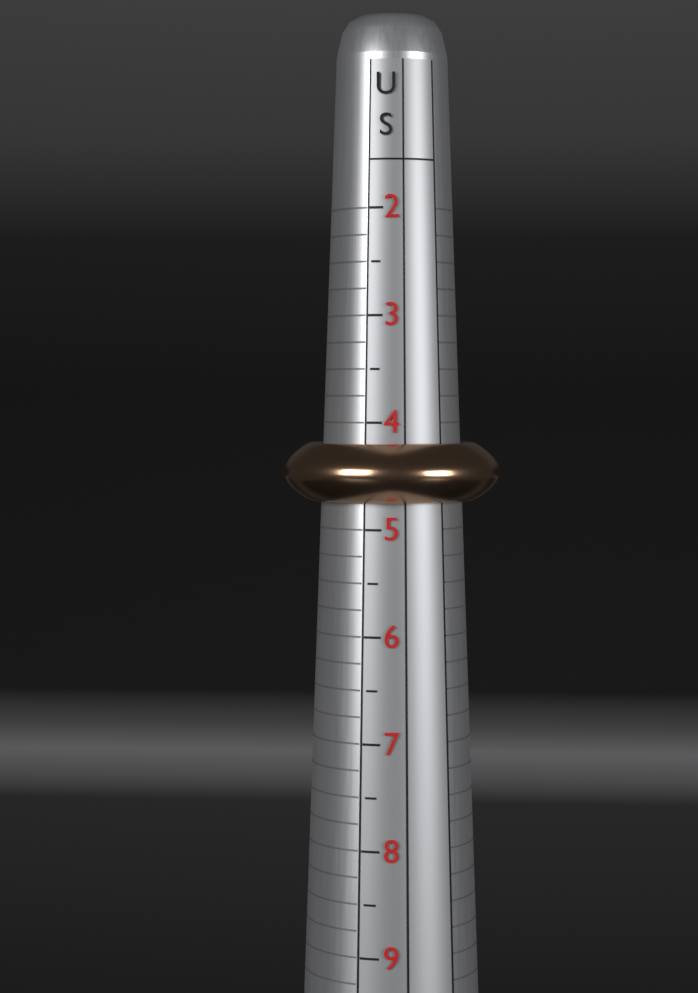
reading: 4.75 US
